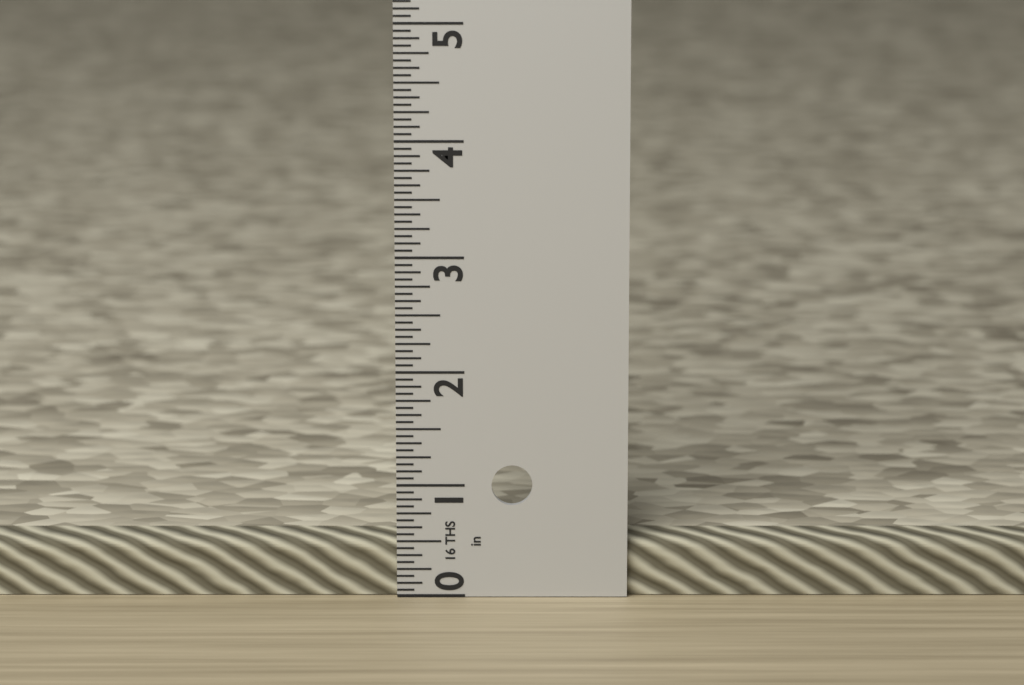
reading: 0.5000 in
